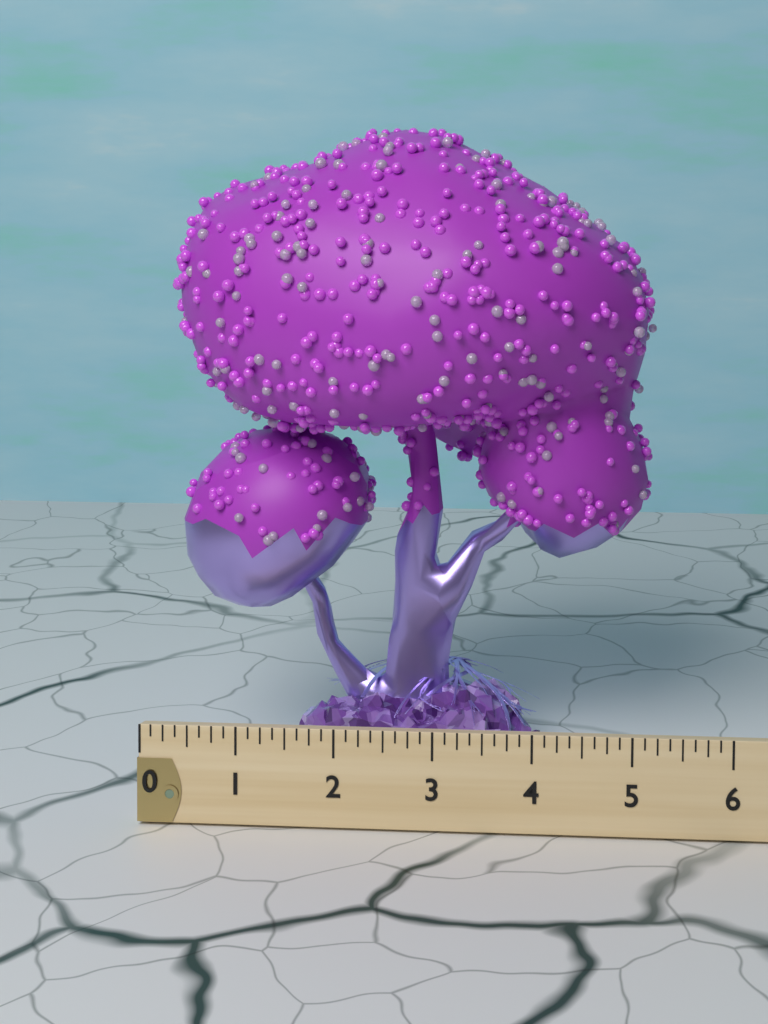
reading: 5.125 (no unit)
